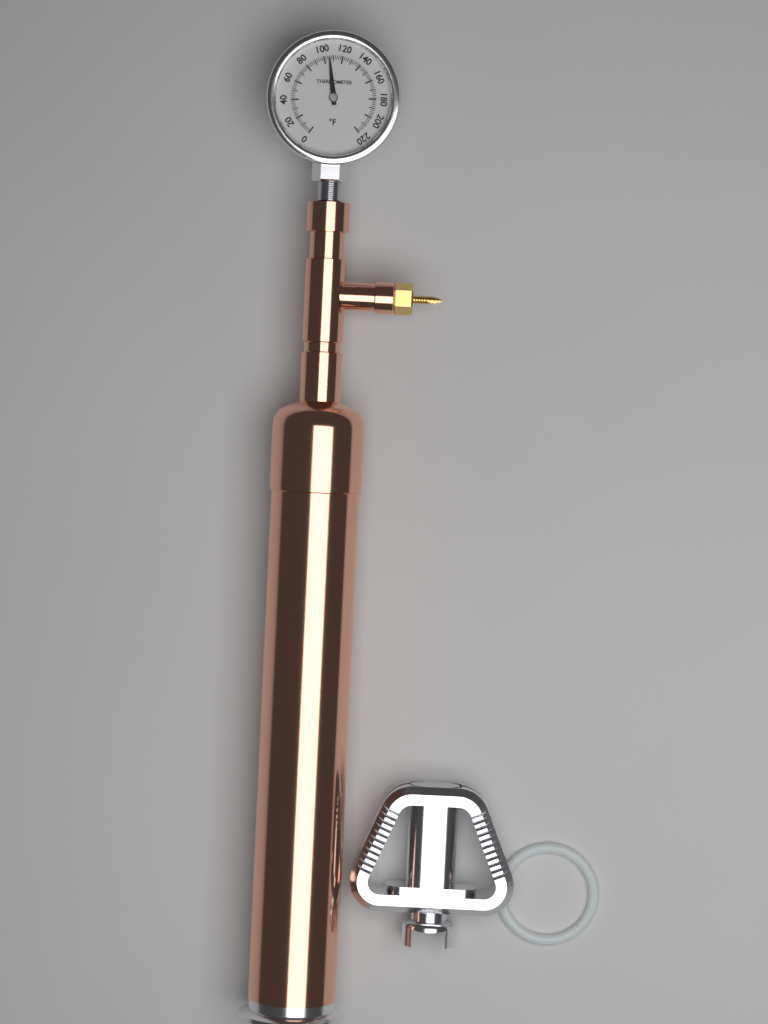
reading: 106 °F
